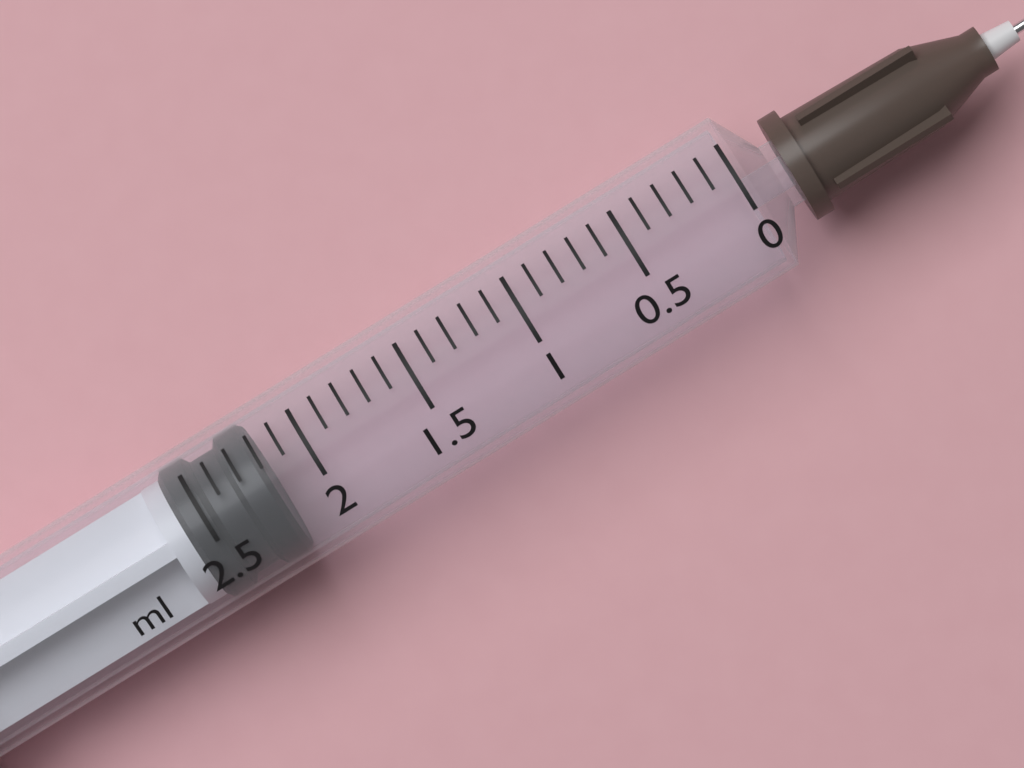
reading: 2.2 ml
